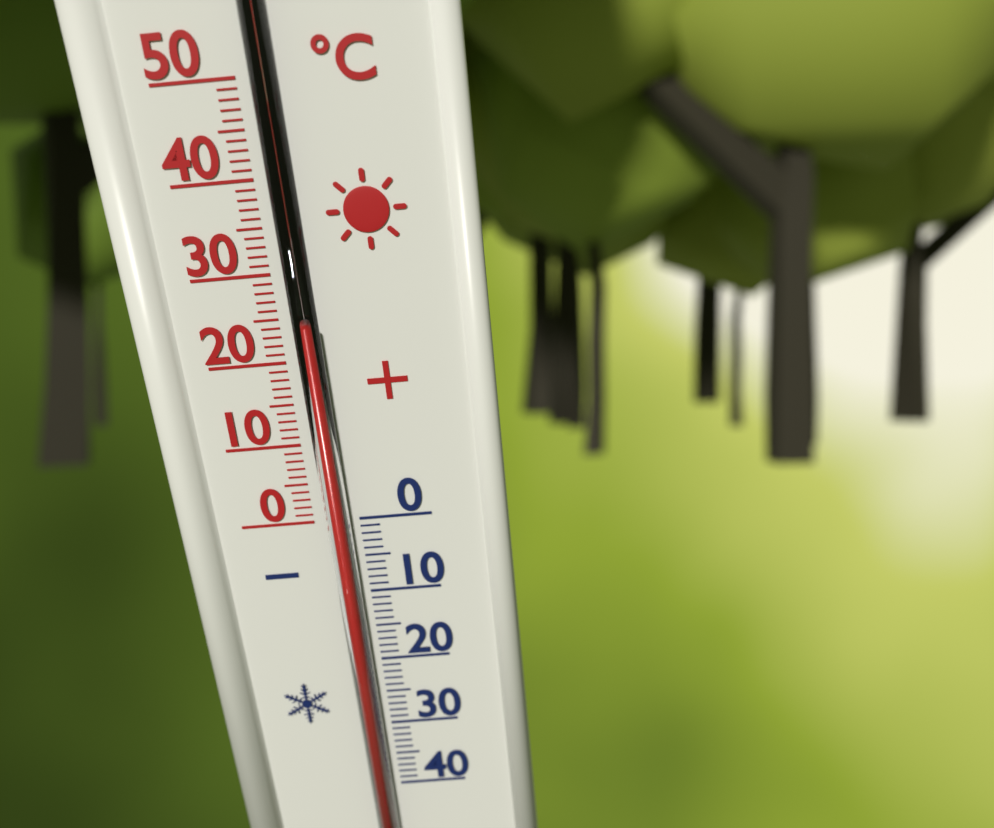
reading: 24 °C
